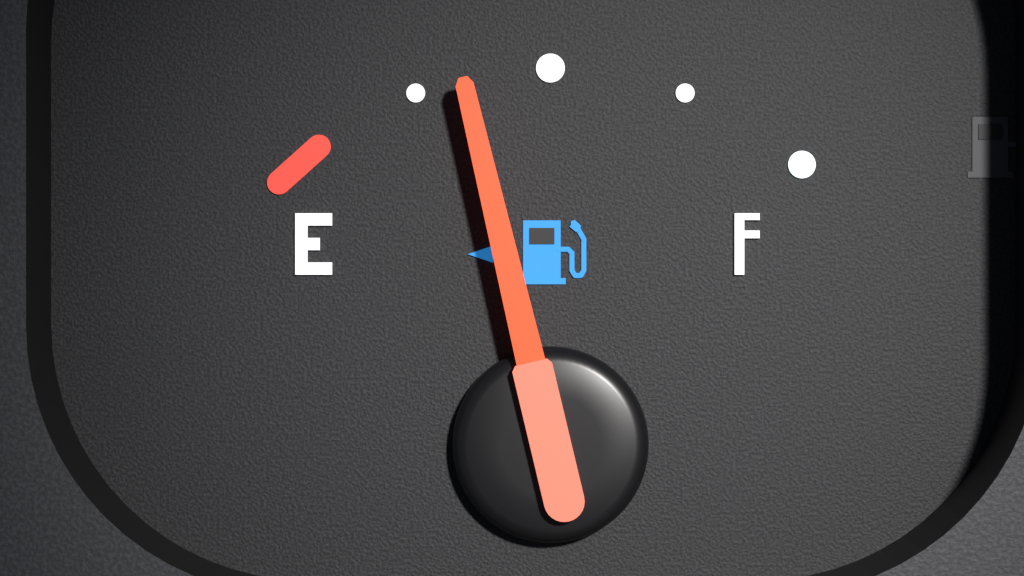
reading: 0.34 (no unit)
